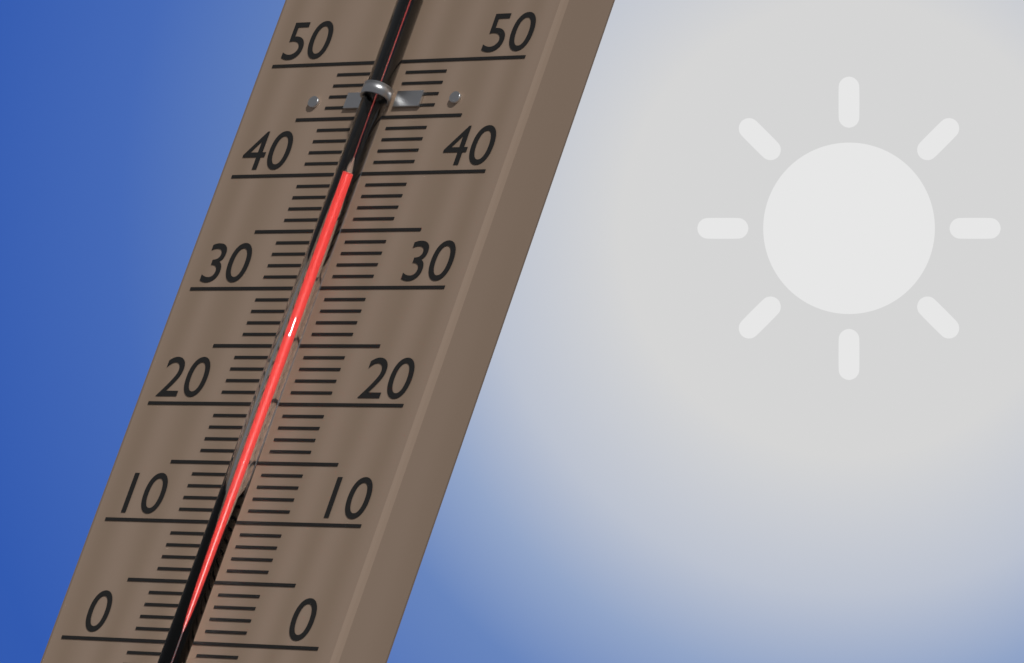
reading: 39 °C
